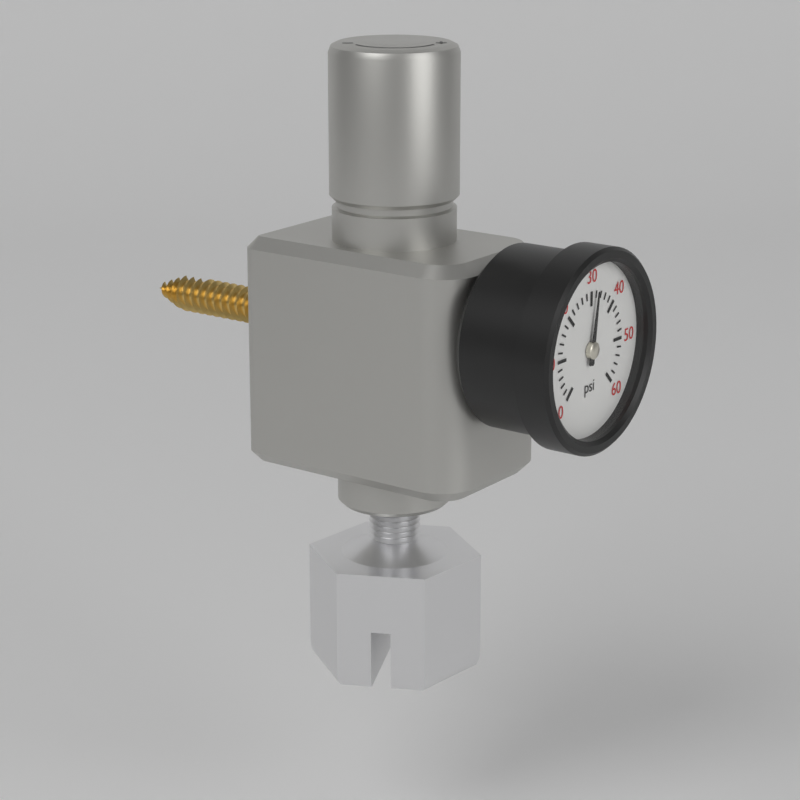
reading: 32 psi
